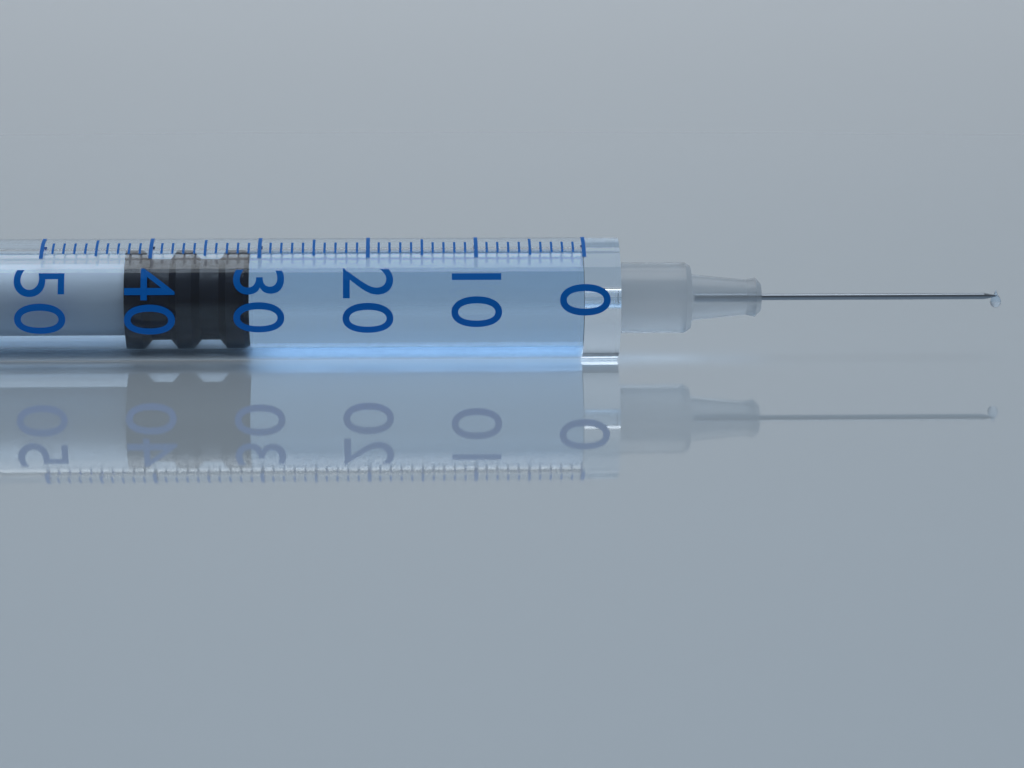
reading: 31 (no unit)
